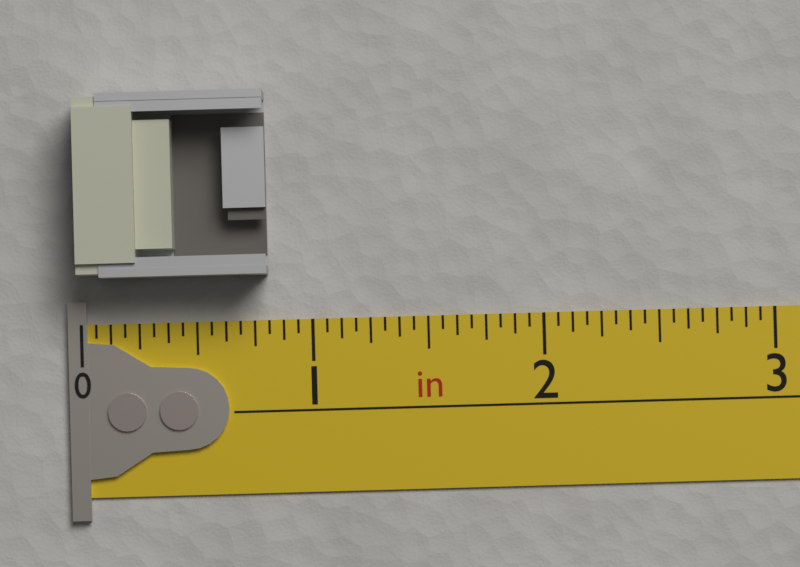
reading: 0.8125 in
